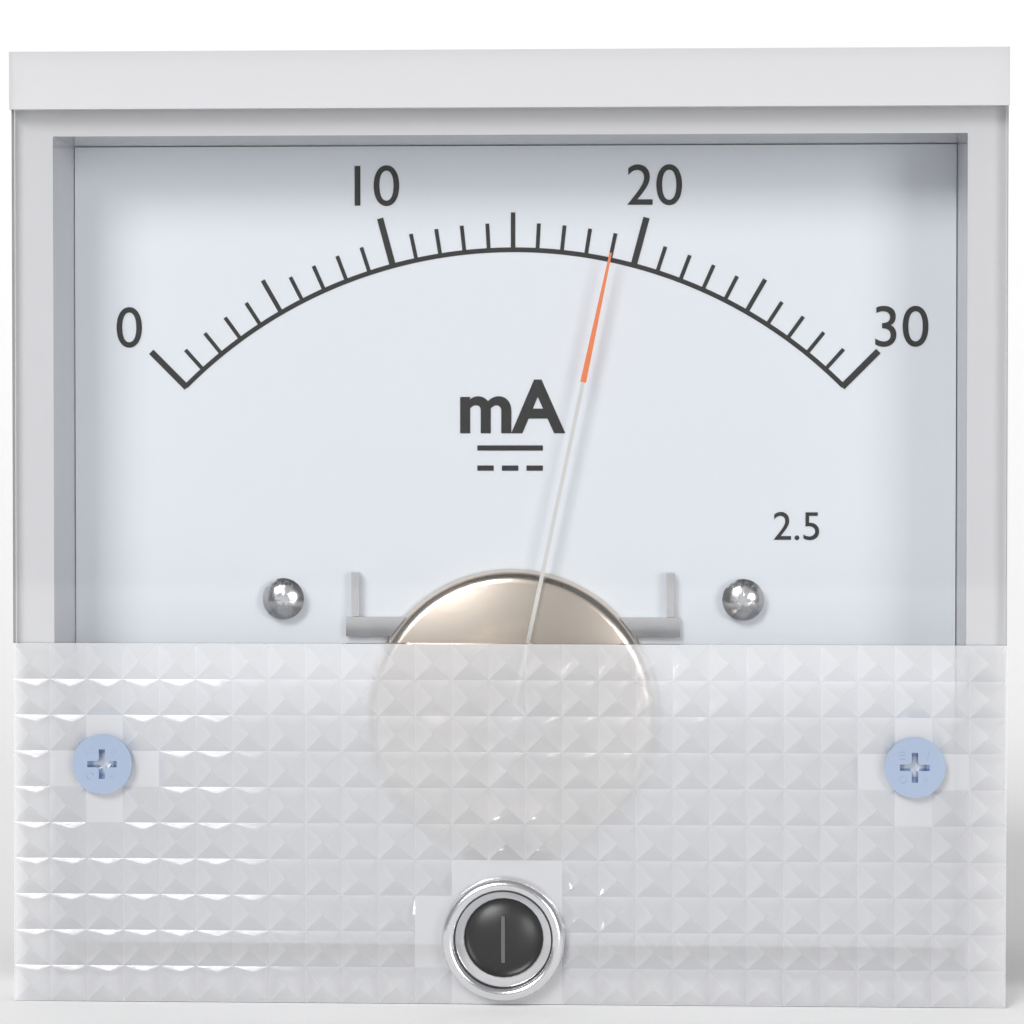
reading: 19 mA
